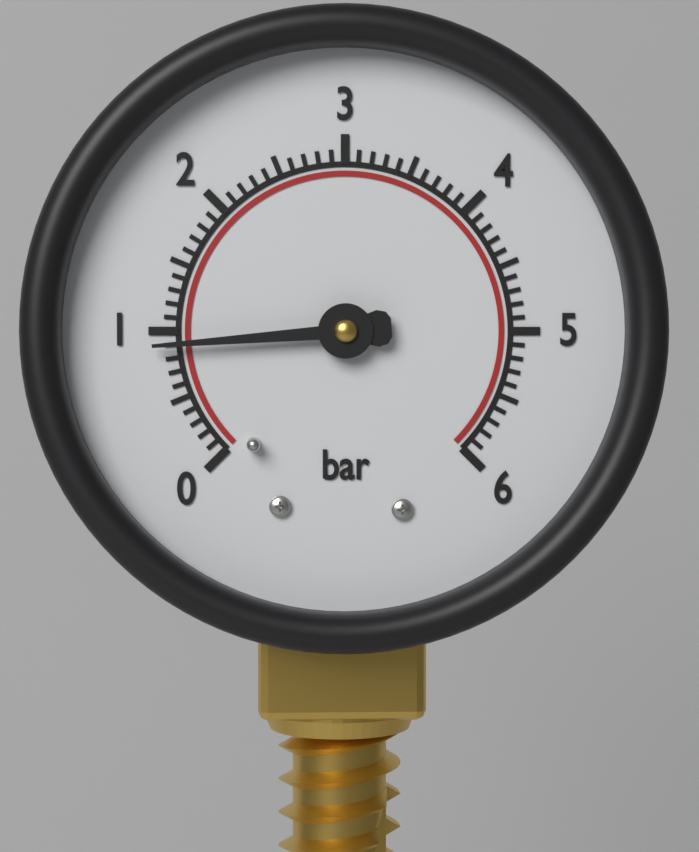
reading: 0.9 bar
